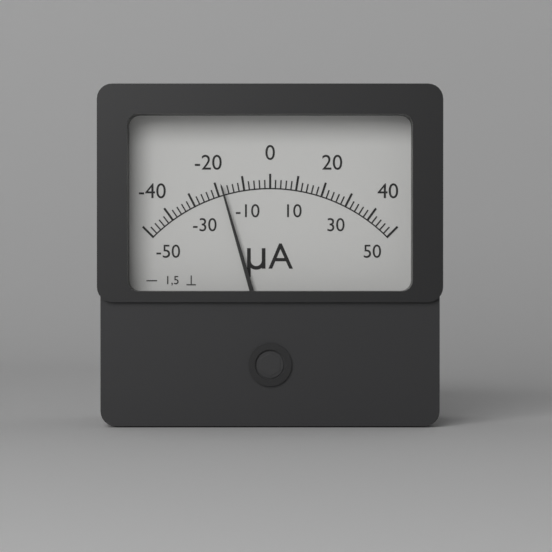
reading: -18 µA
